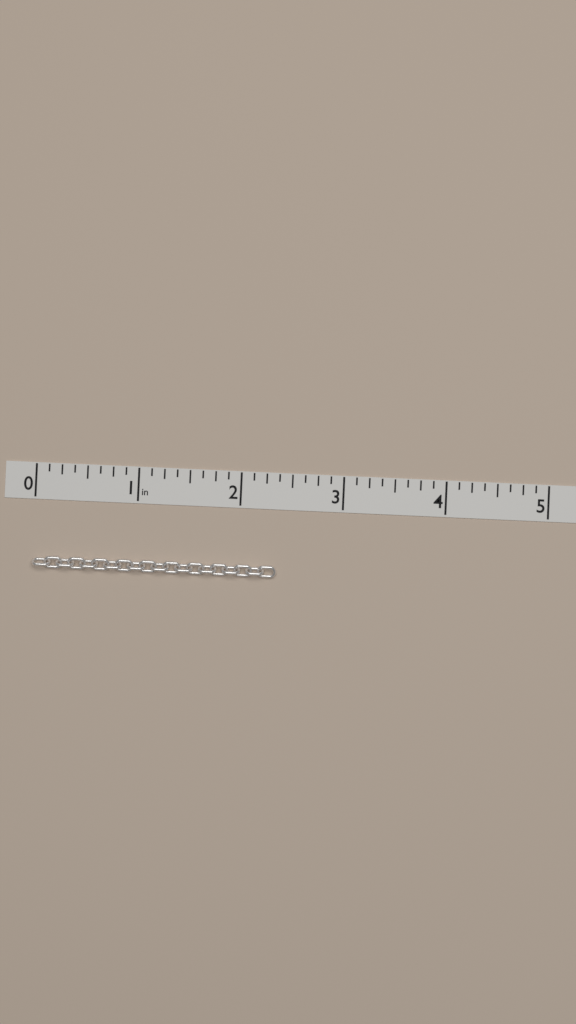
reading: 2.375 in
